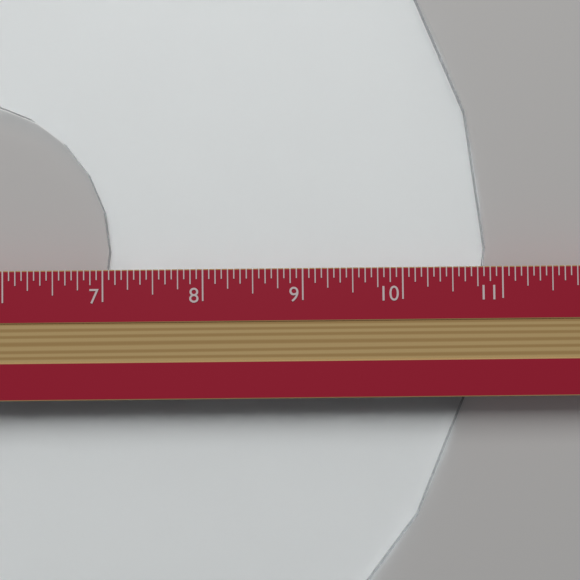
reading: 10.8750 in
